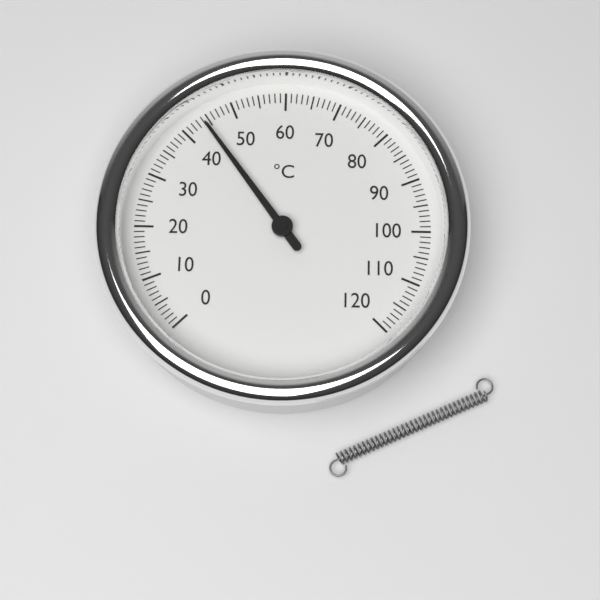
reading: 44 °C
